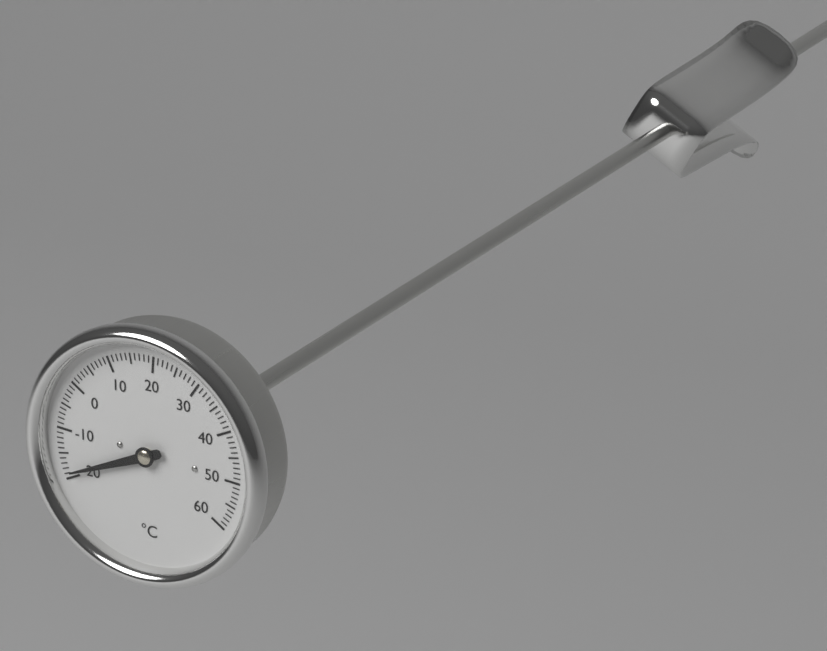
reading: -19 °C
